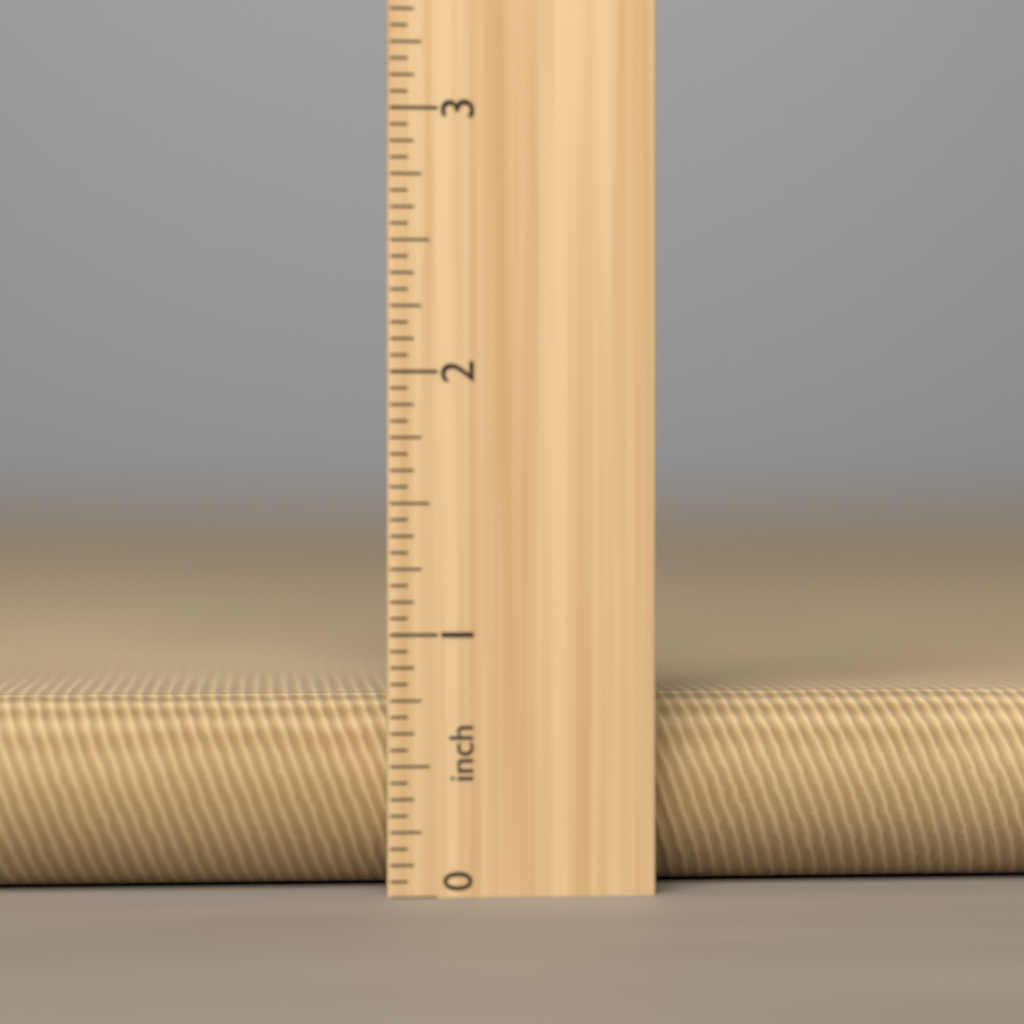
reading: 0.7500 in
